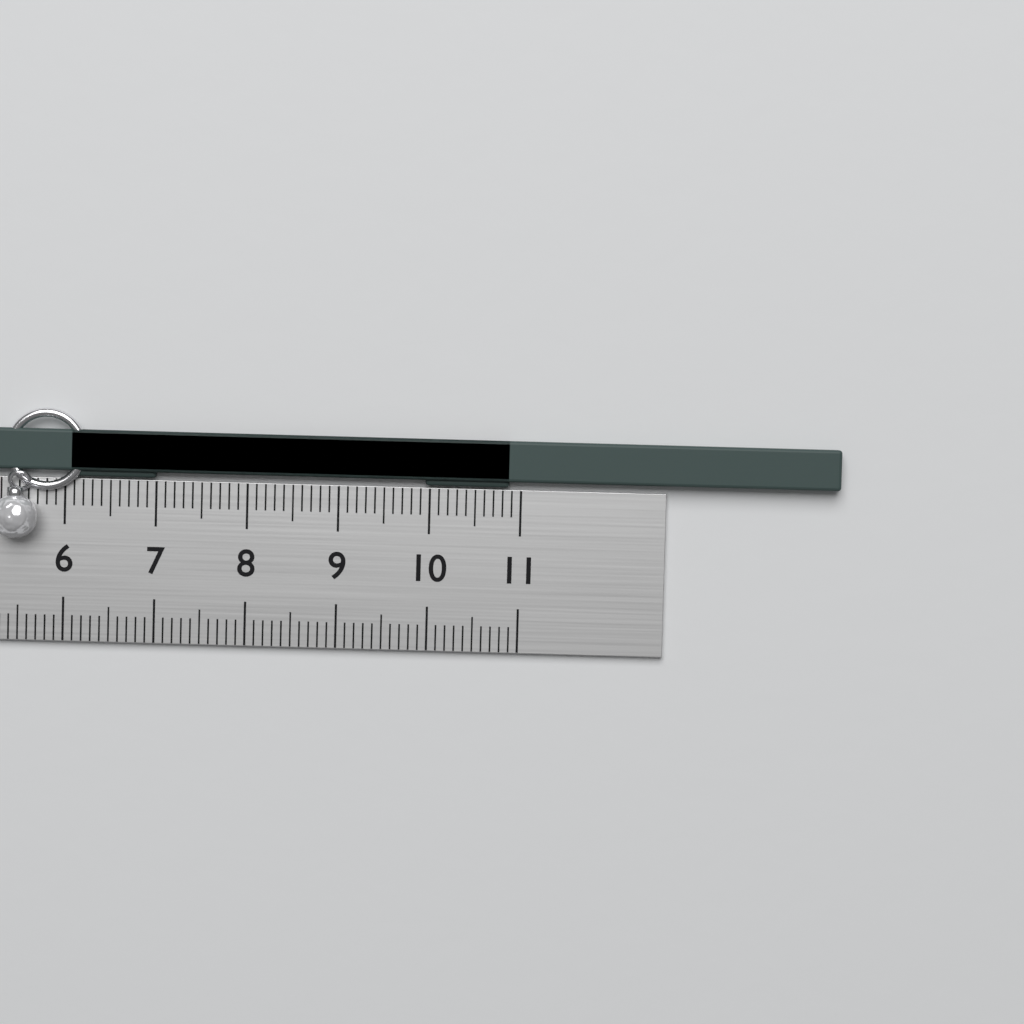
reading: 10.9 cm
